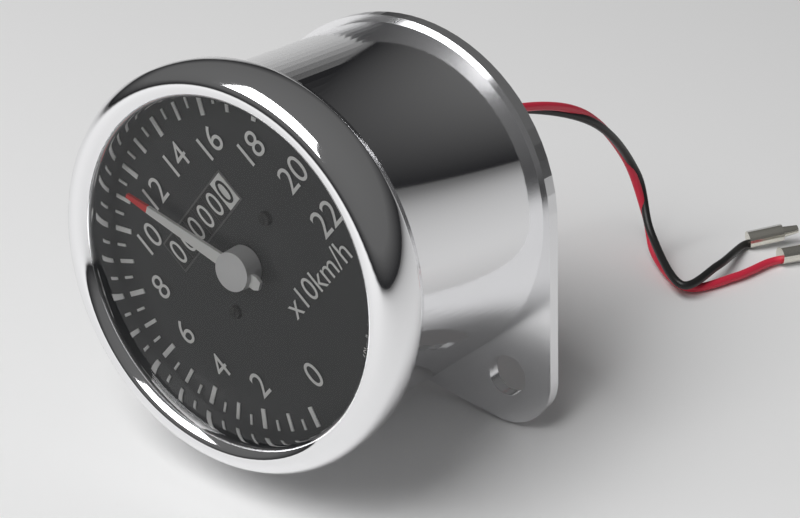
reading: 115 km/h
